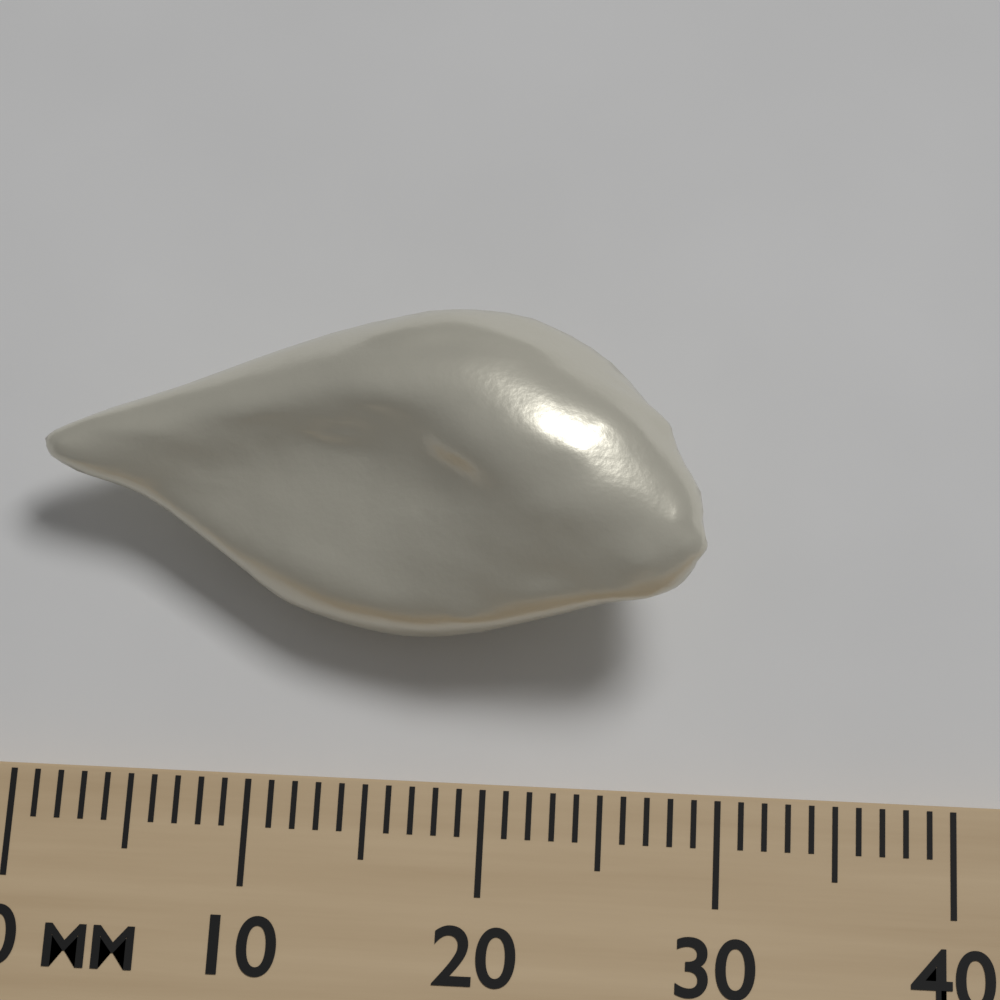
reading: 29 mm
